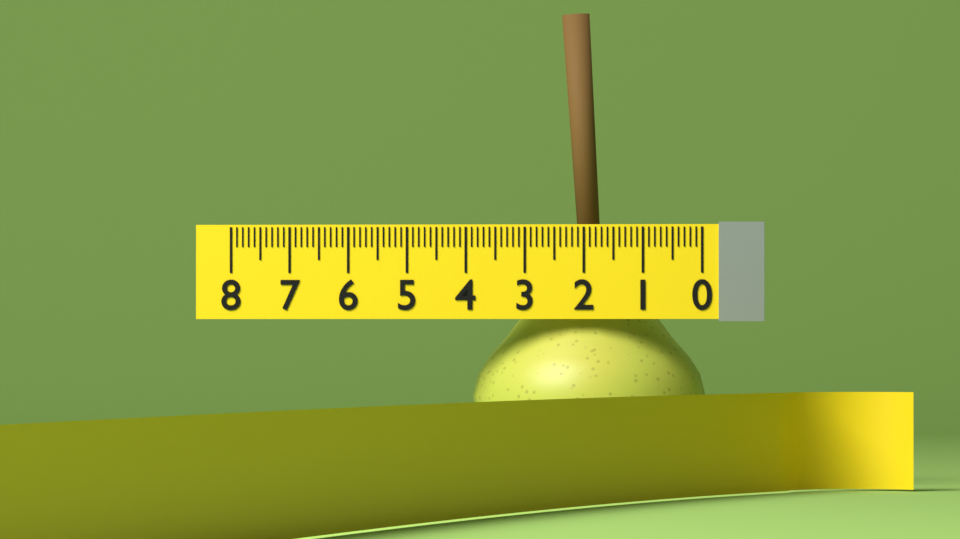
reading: 4.0 (no unit)
